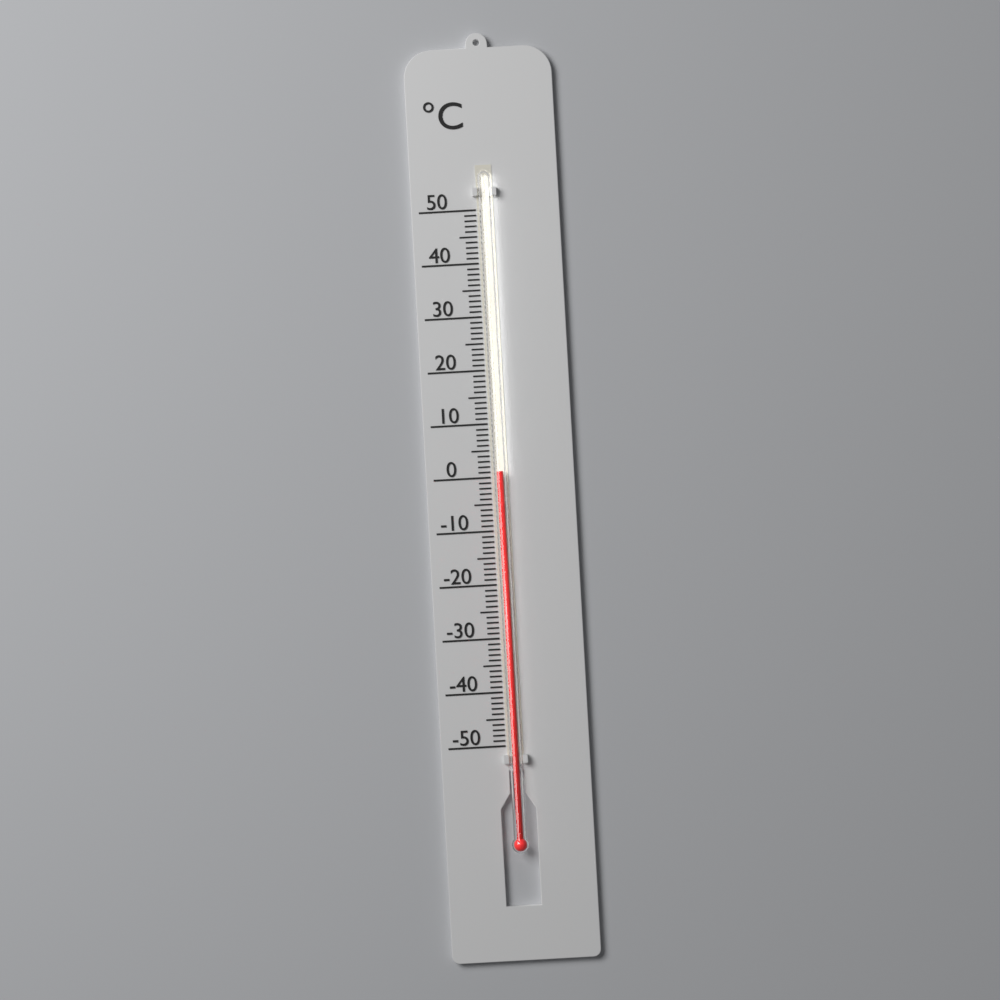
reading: 1 °C
